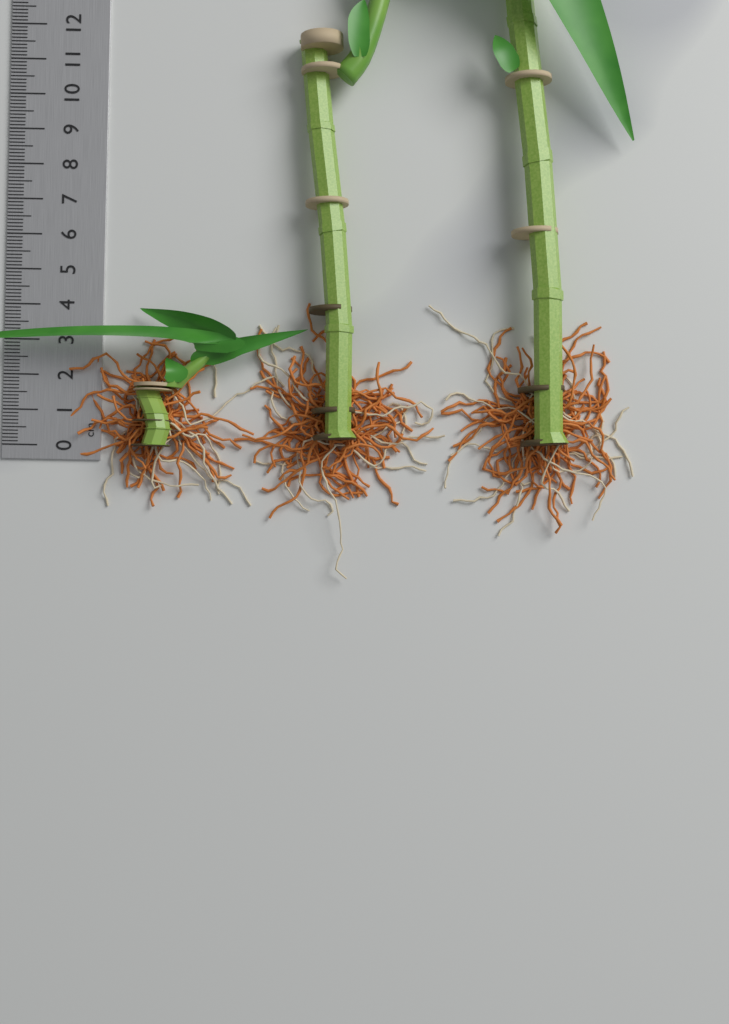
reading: 3.9 cm
